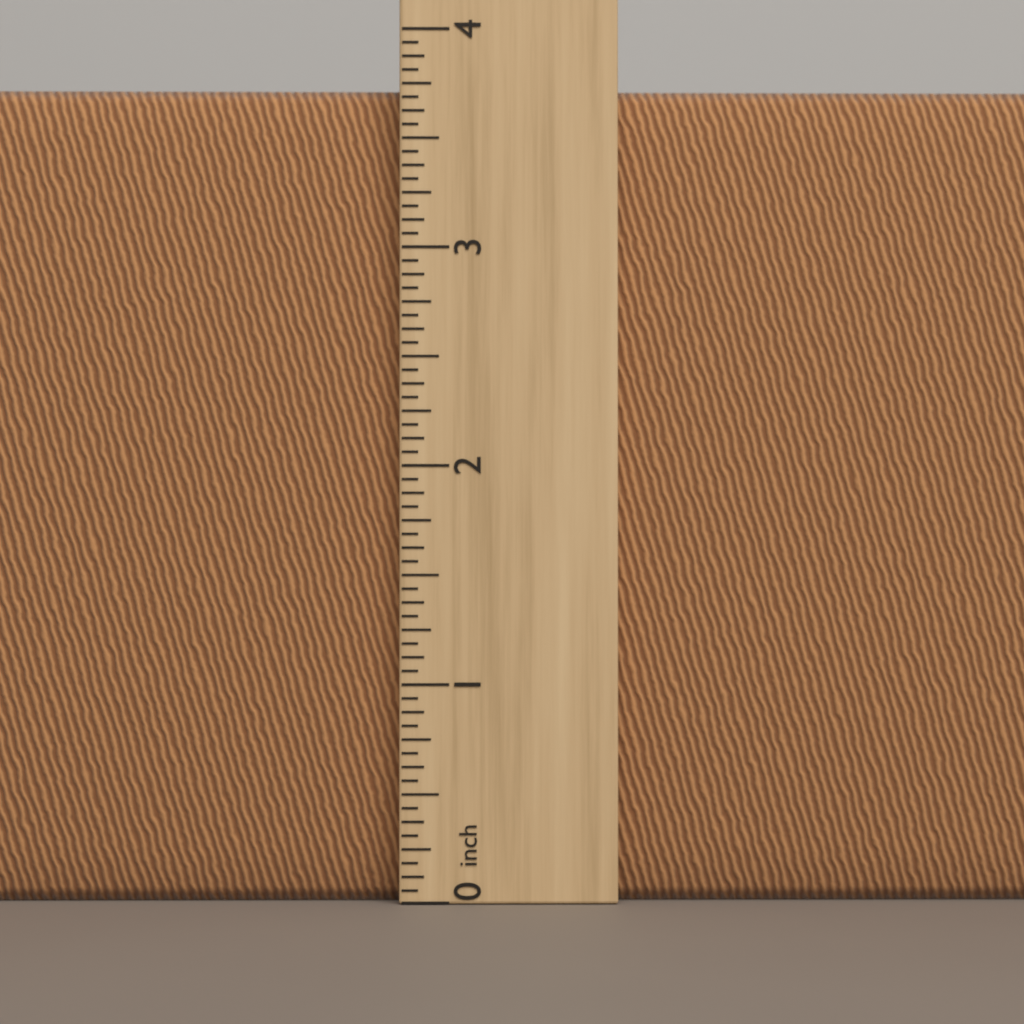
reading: 3.7500 inch
